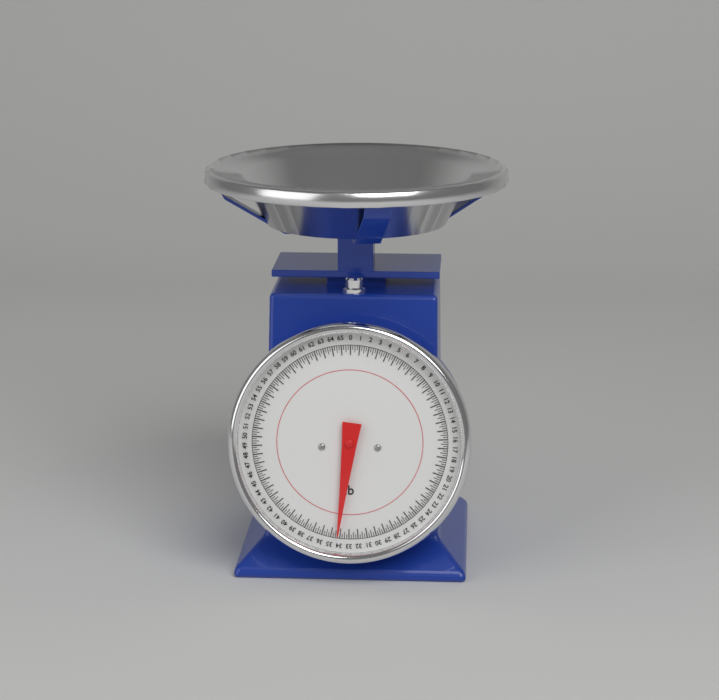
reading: 34.25 lb
